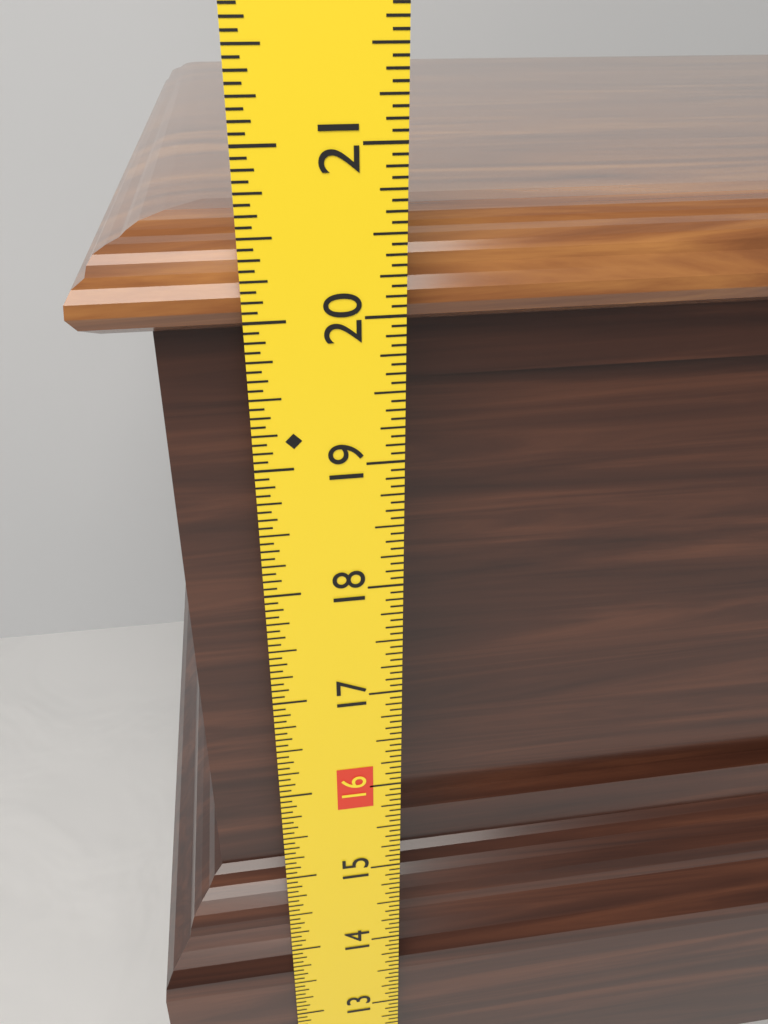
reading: 20.5000 in
